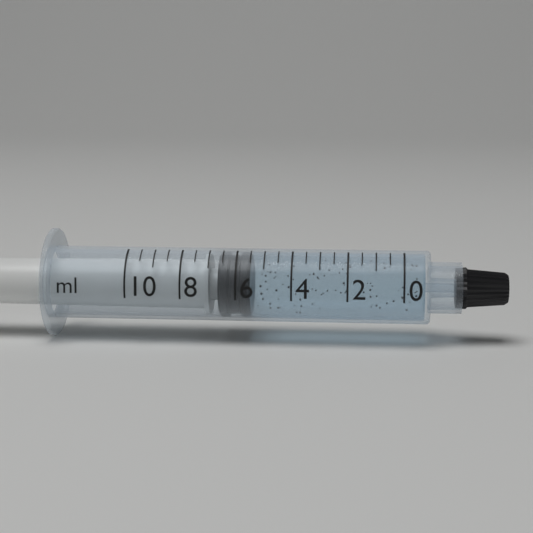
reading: 5.5 ml
